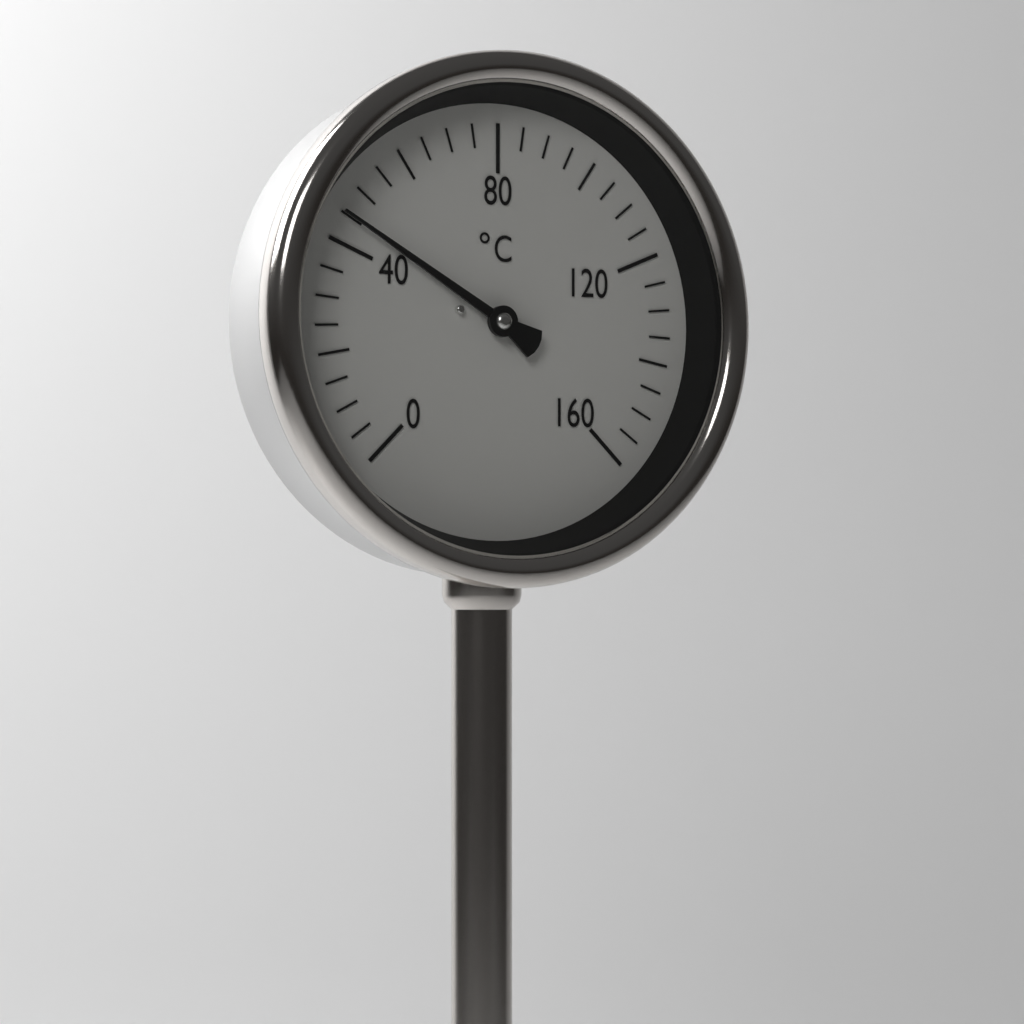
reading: 45 °C
